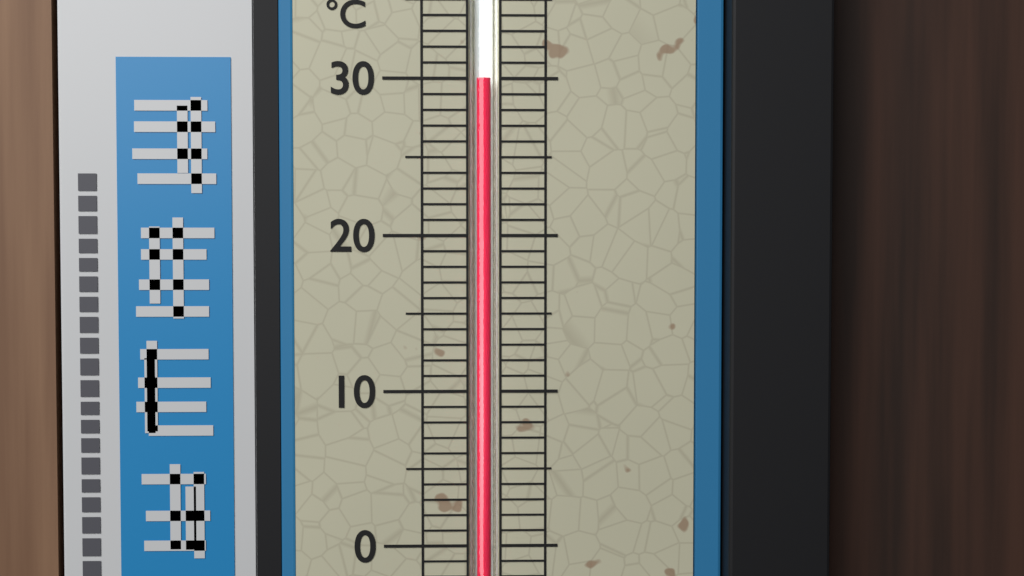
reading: 30 °C
